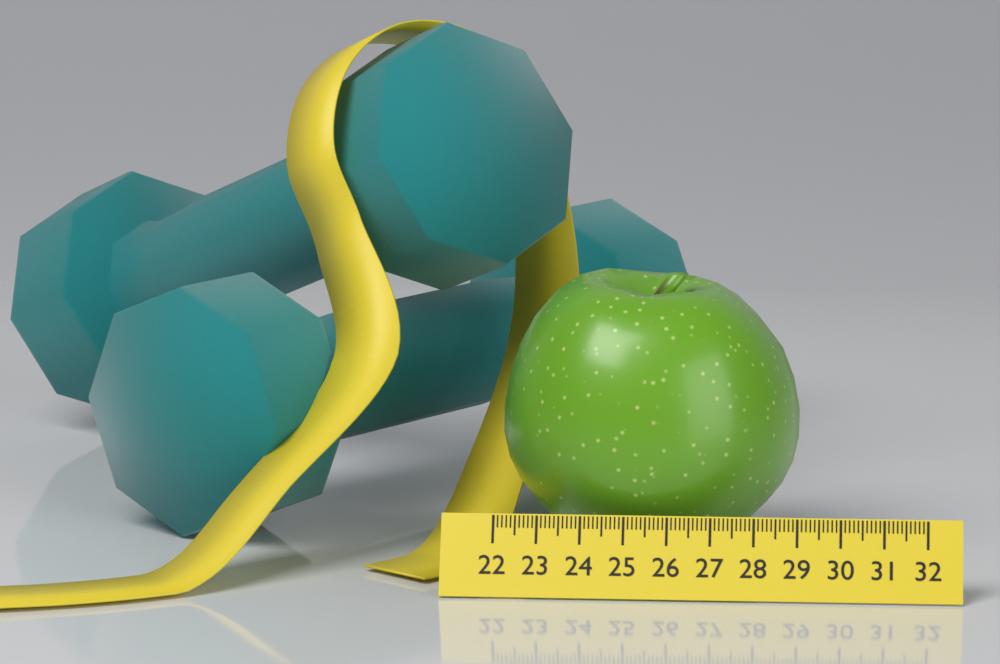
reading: 29.0 (no unit)
